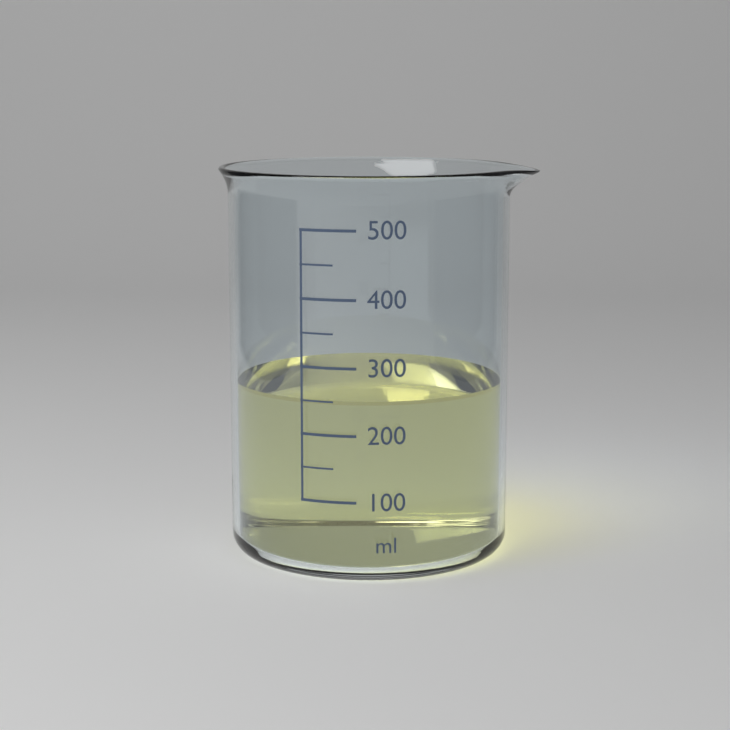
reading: 250 ml
